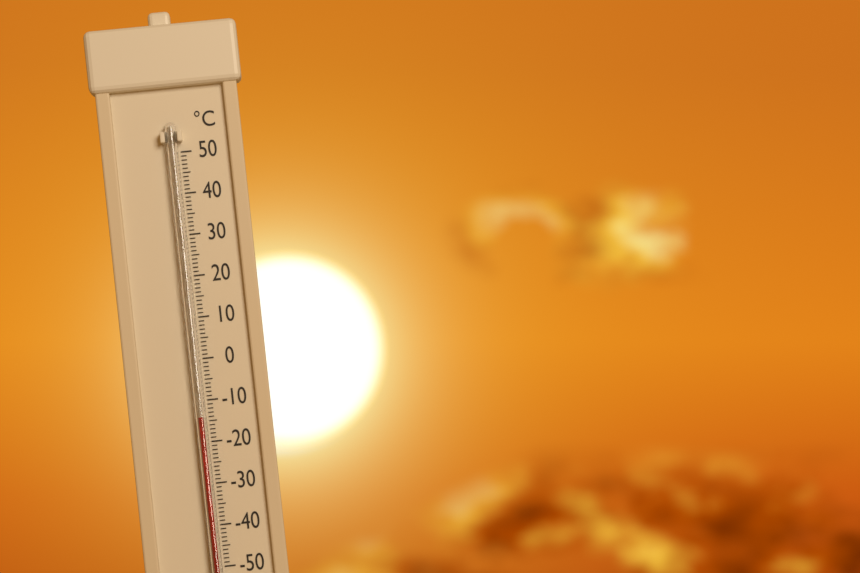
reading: -14 °C
